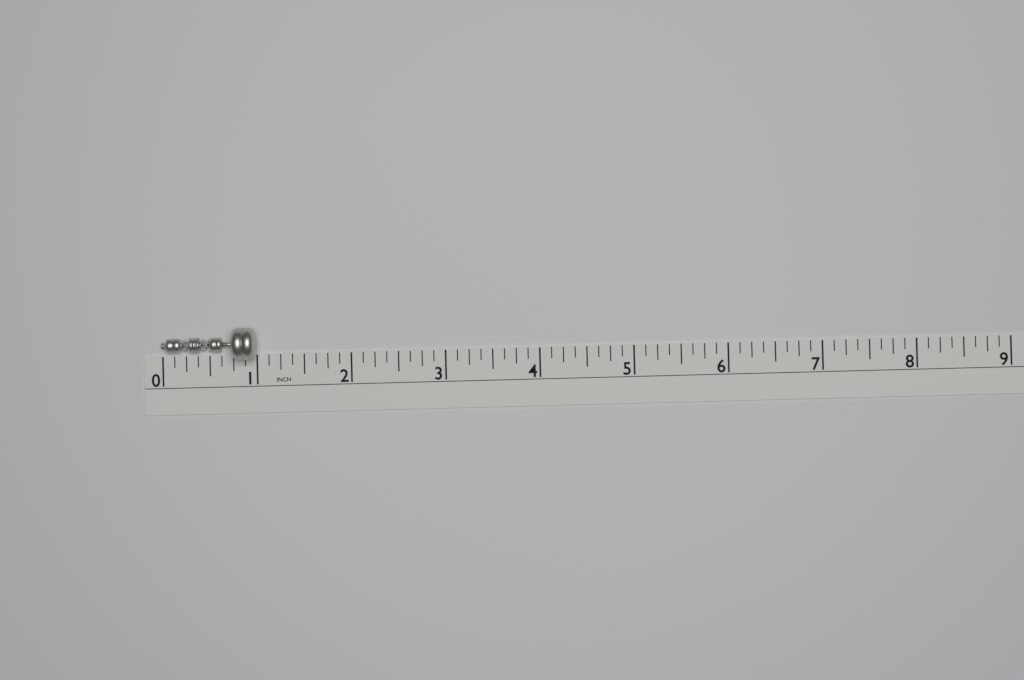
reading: 1.000 in
